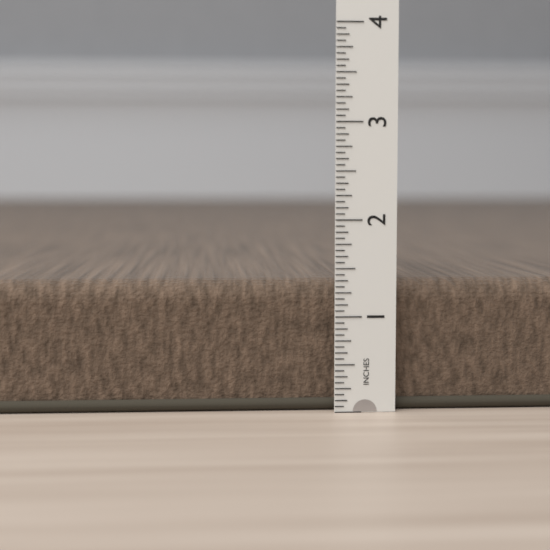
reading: 1.3750 in
